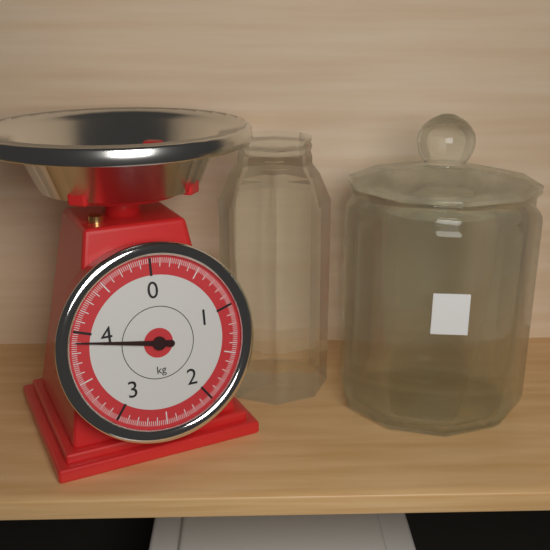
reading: 3.90 kg
